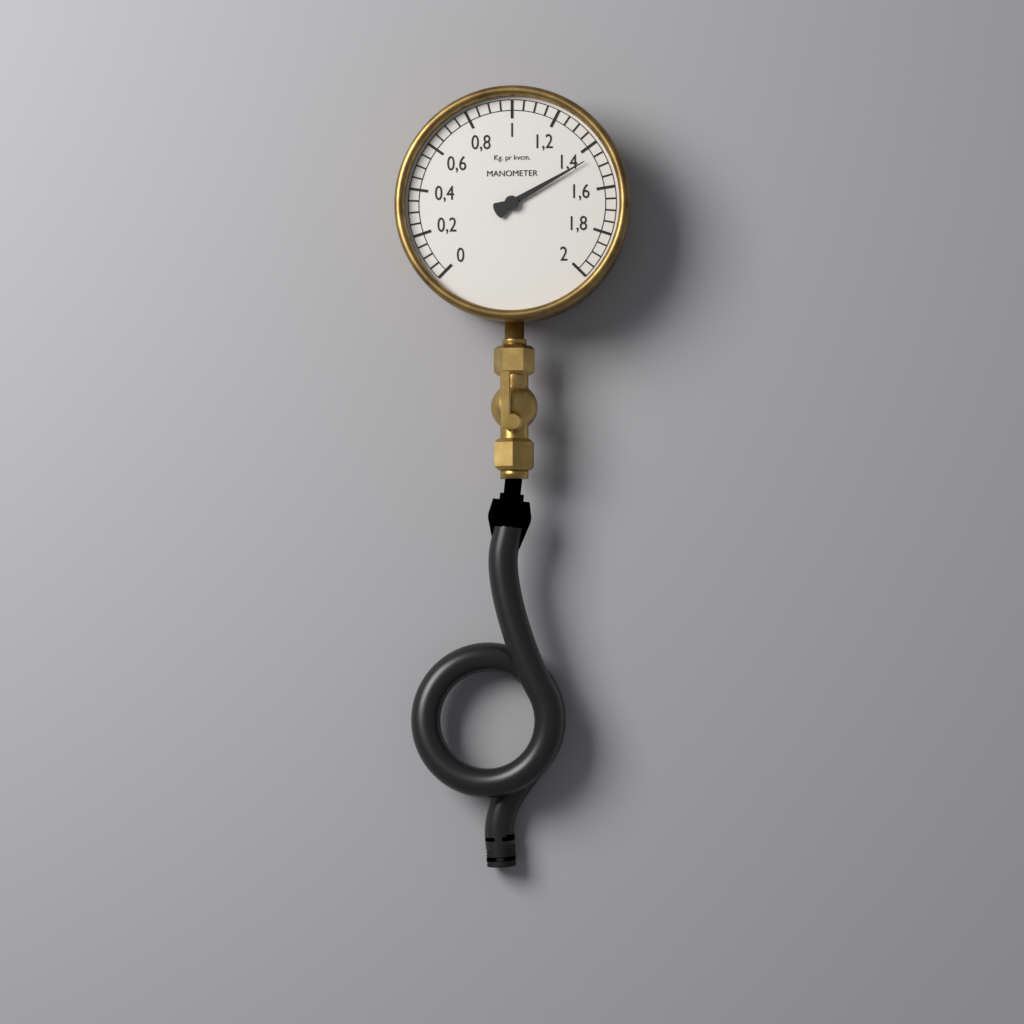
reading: 1.45 kg/cm²
